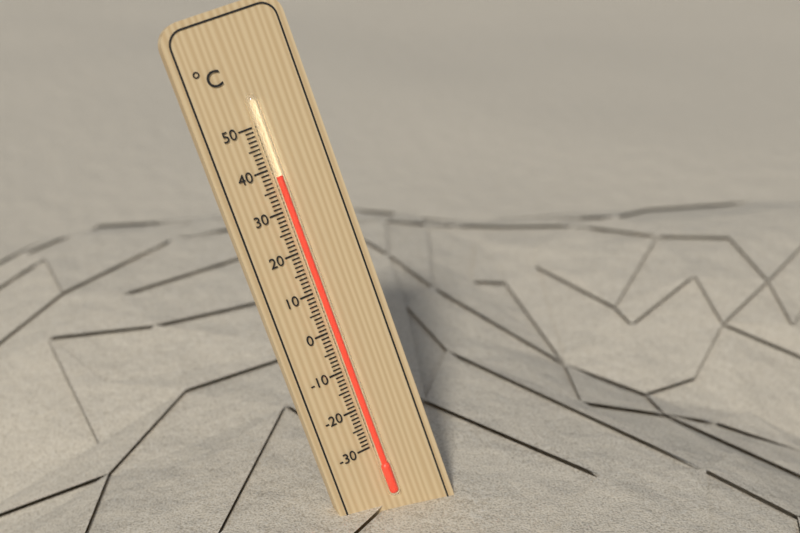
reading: 38 °C
